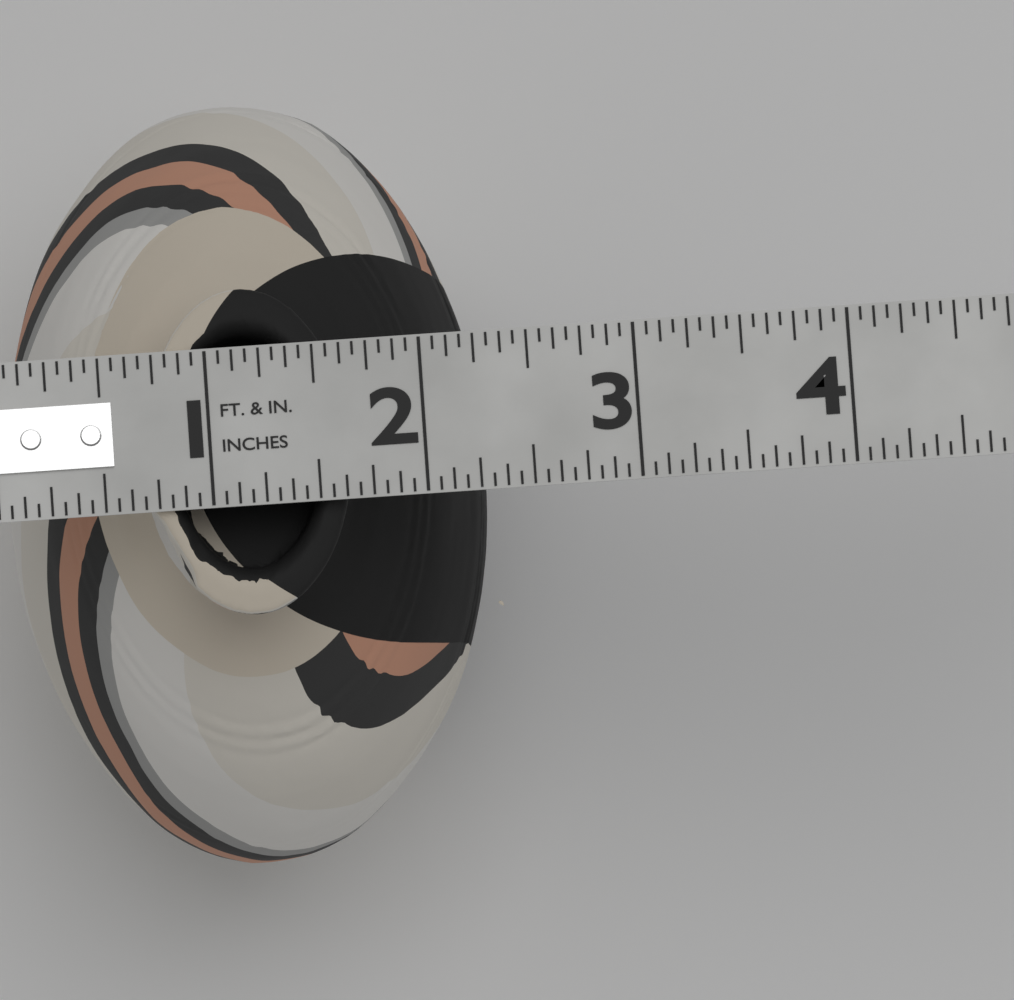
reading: 2.3125 in
